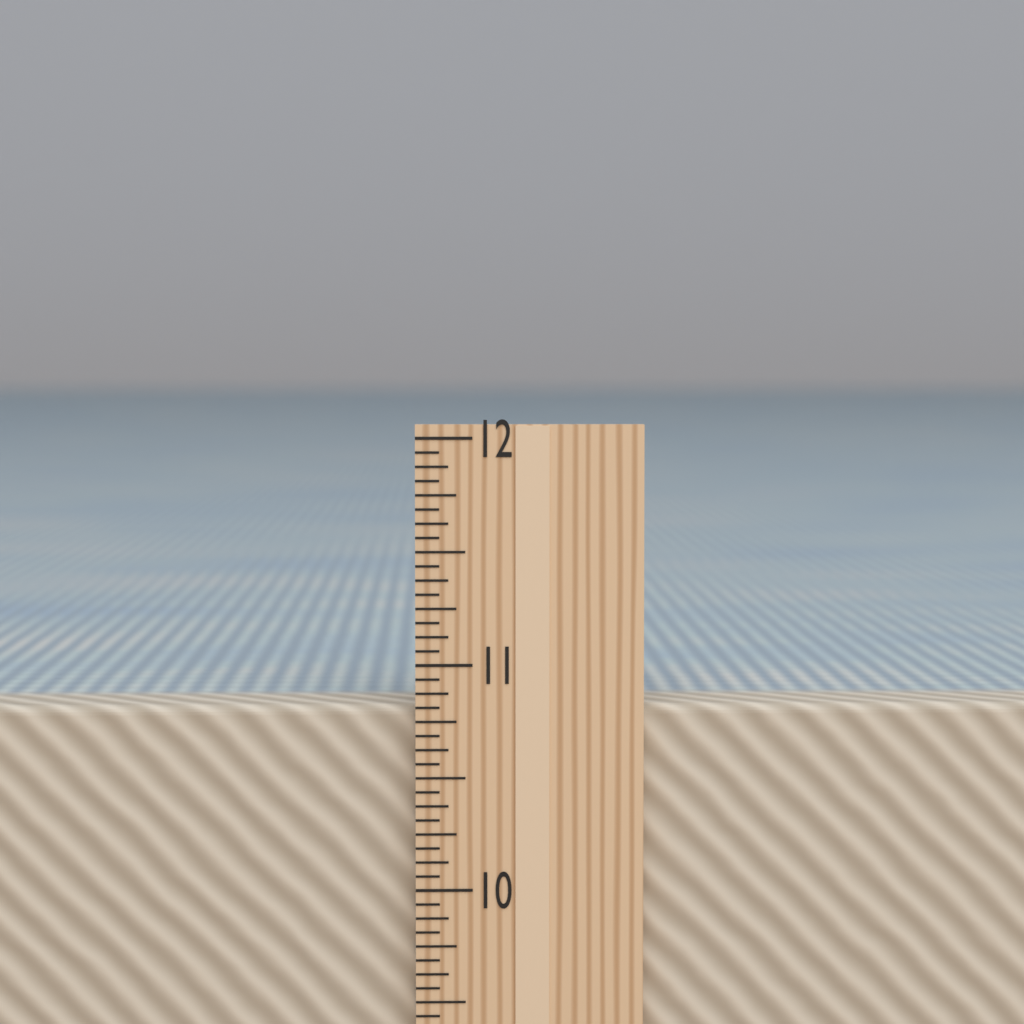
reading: 10.8125 in
